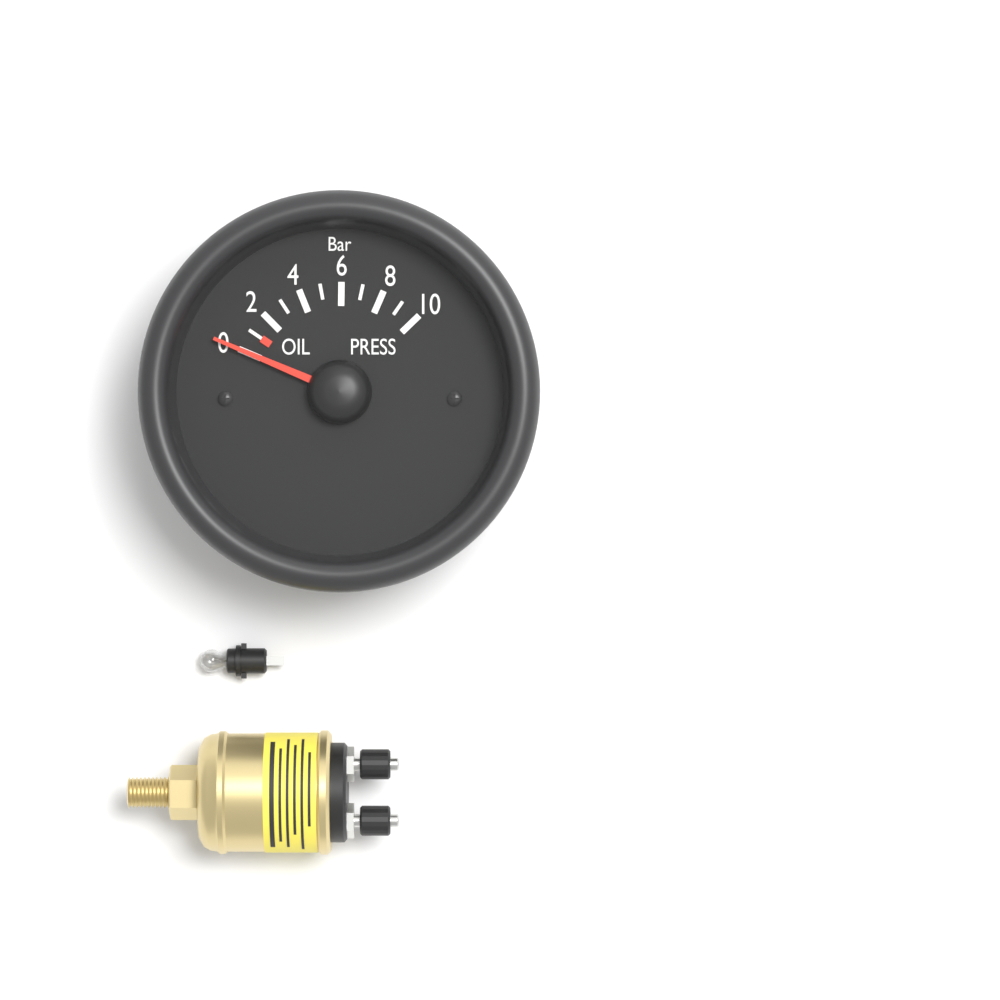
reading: 0 bar
